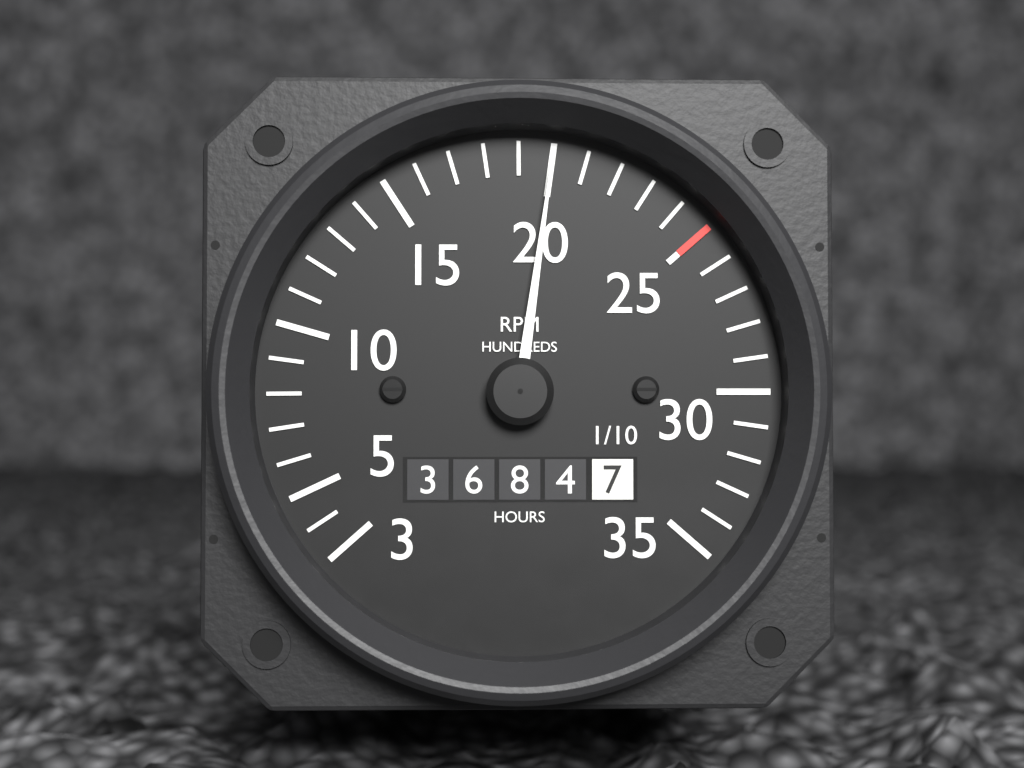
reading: 2000 RPM
